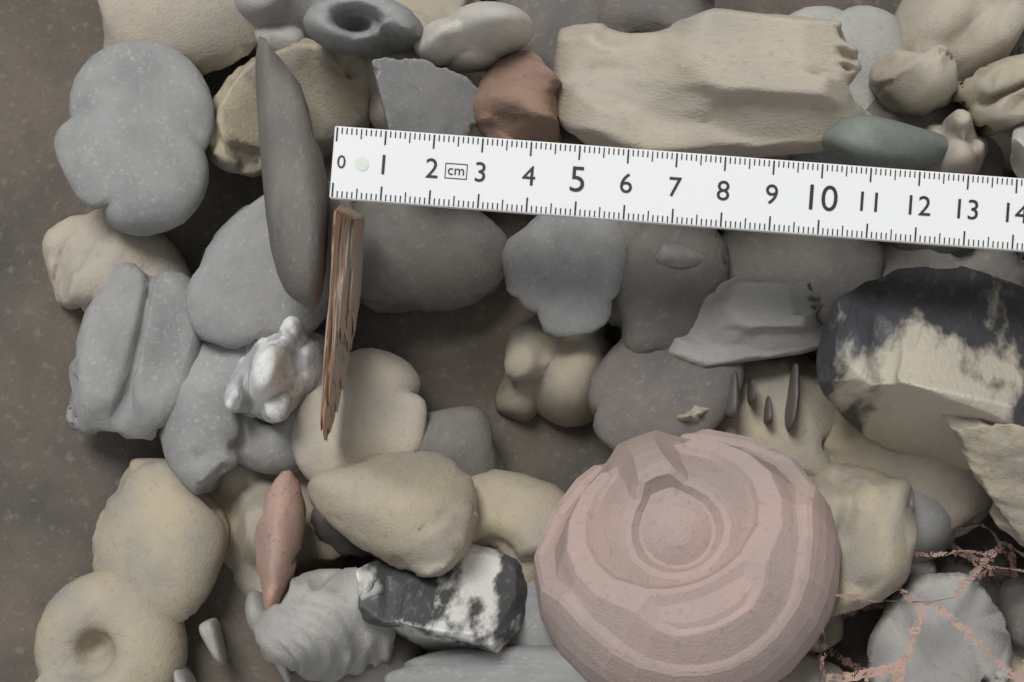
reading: 0.5 cm
